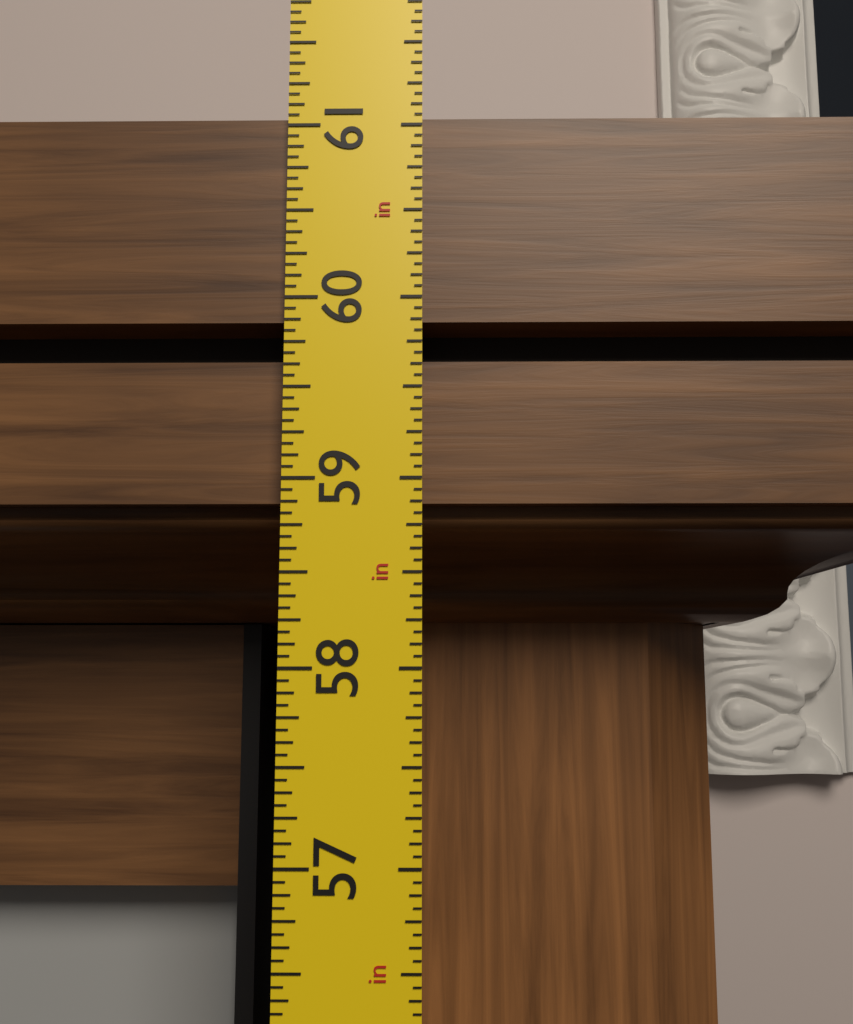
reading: 61.0625 in
